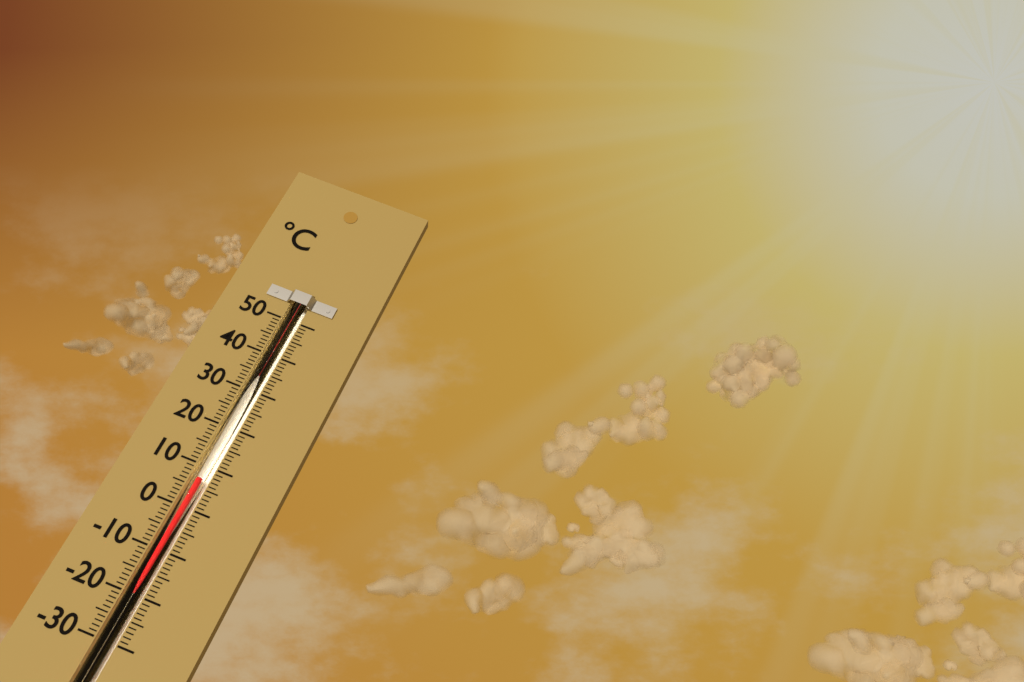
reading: 7 °C
